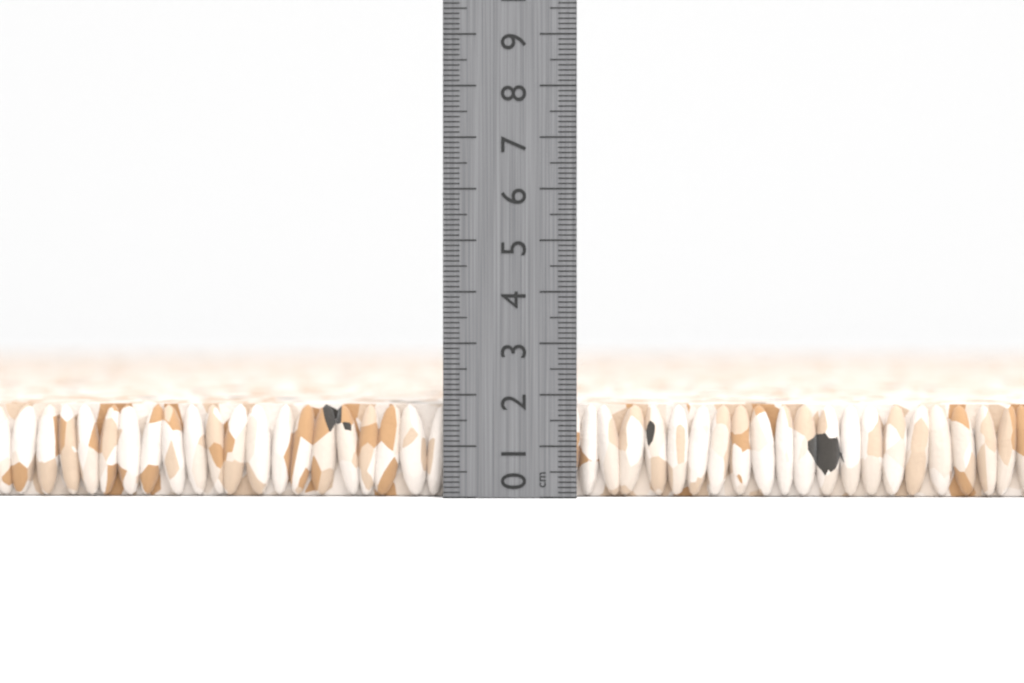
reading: 1.8 cm
